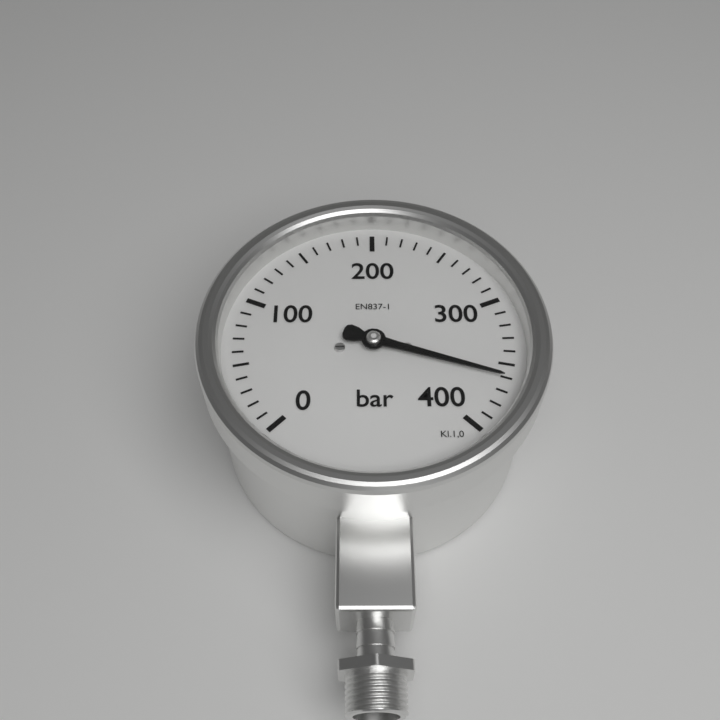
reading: 360 bar
